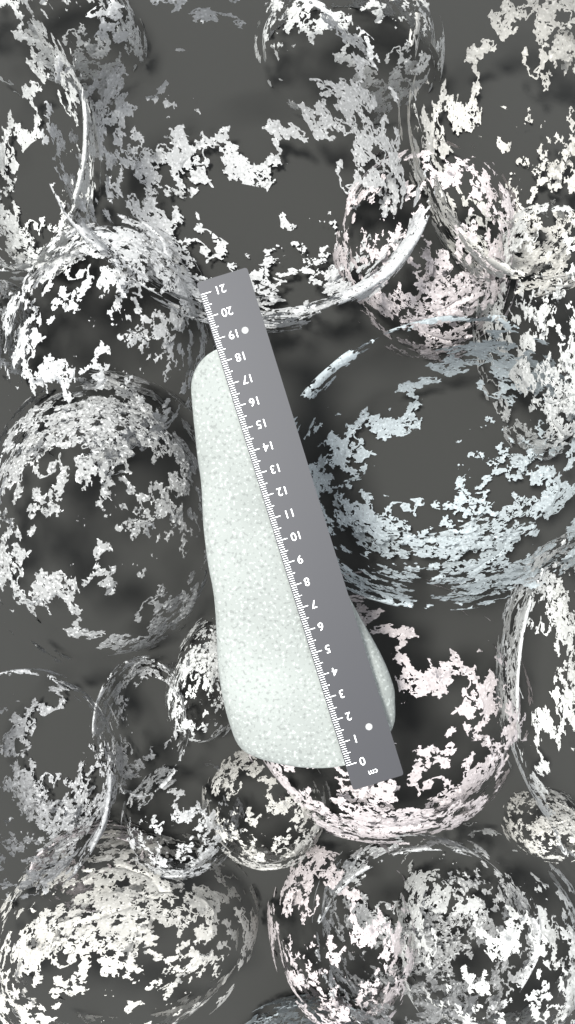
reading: 18.6 cm
